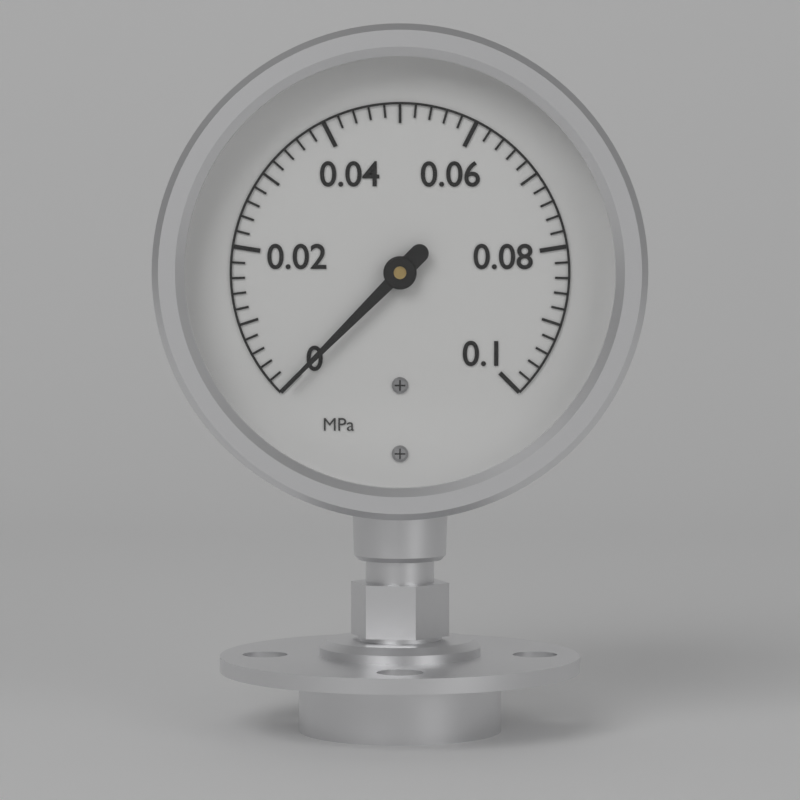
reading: 0.000 MPa
